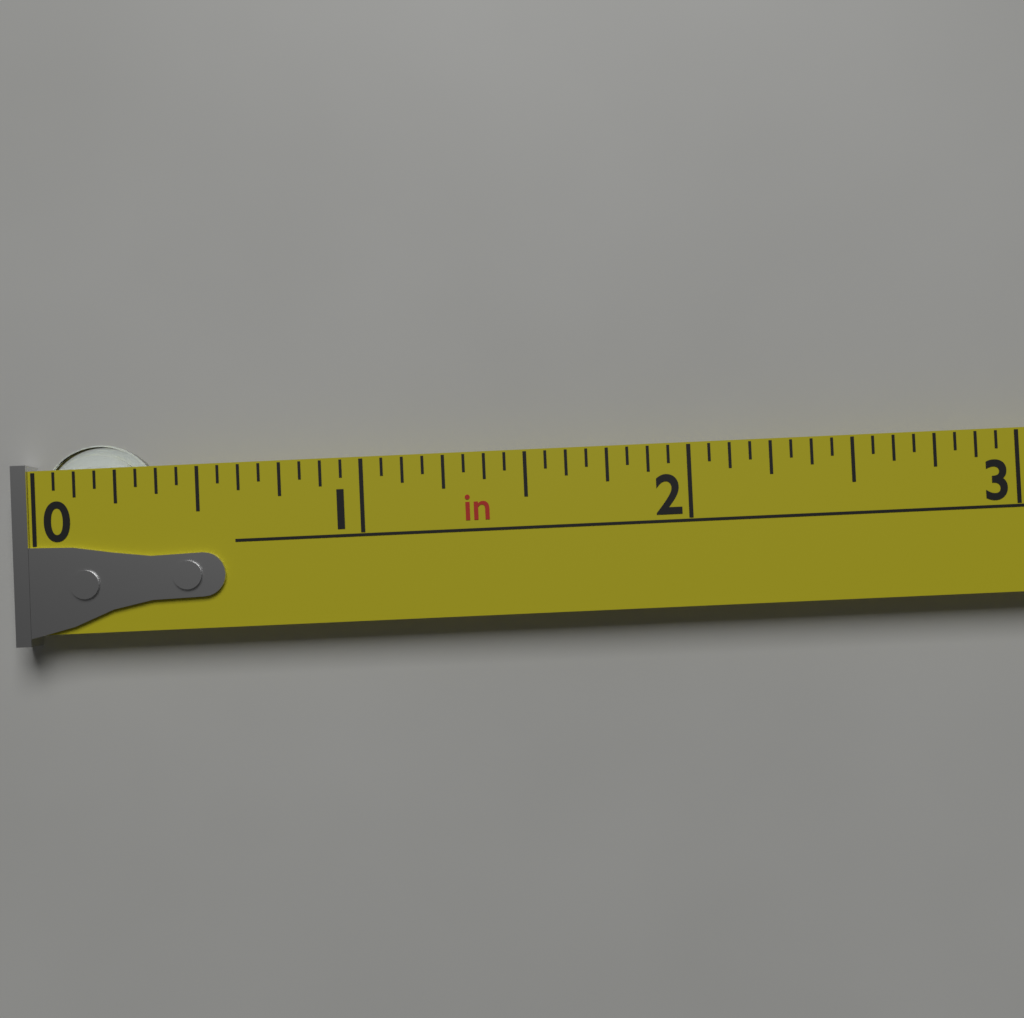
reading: 0.3750 in
